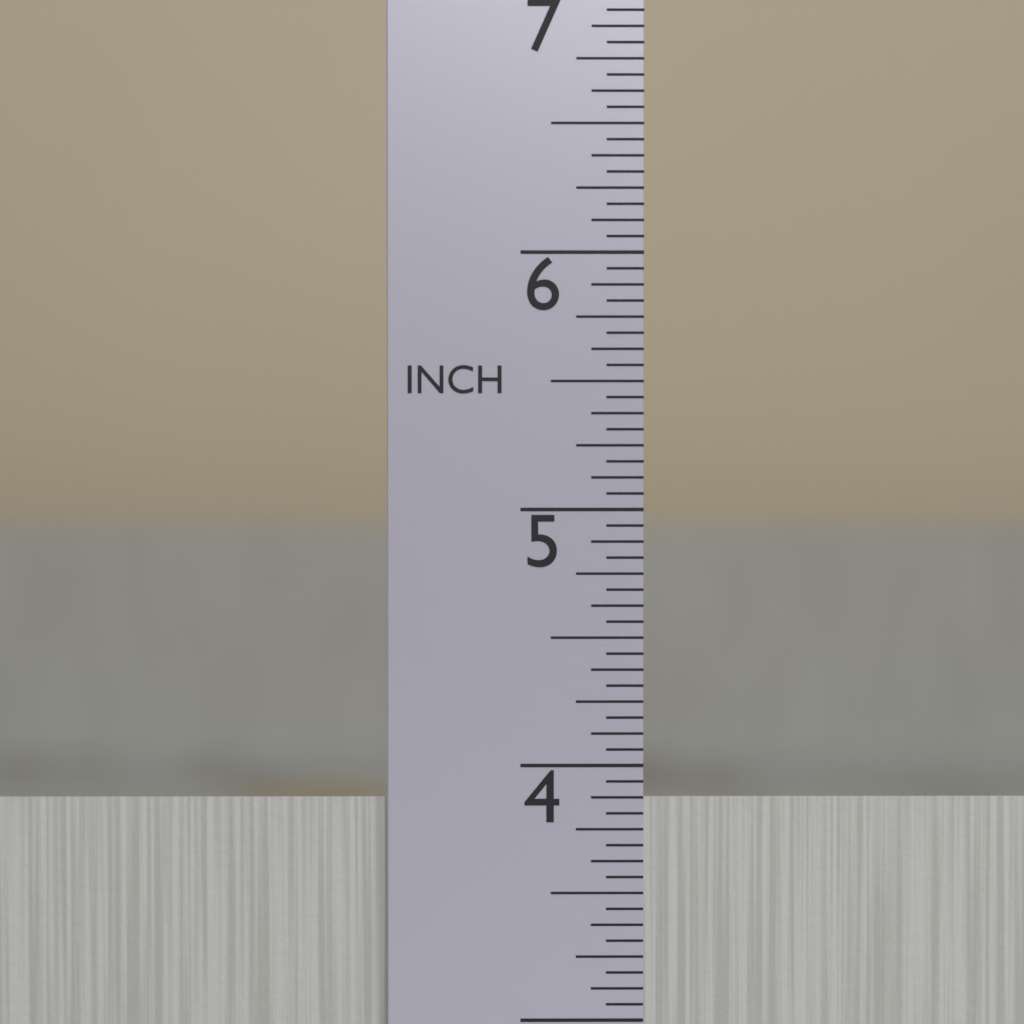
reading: 3.8750 in
